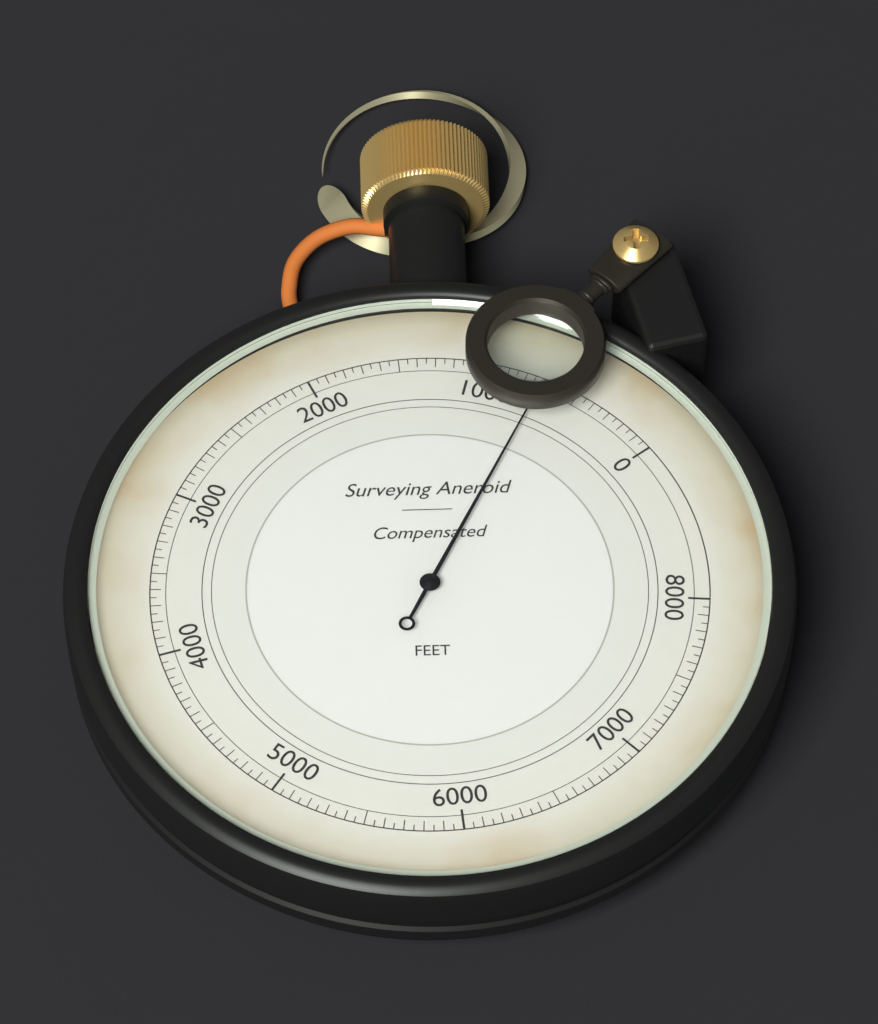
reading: 700 ft
